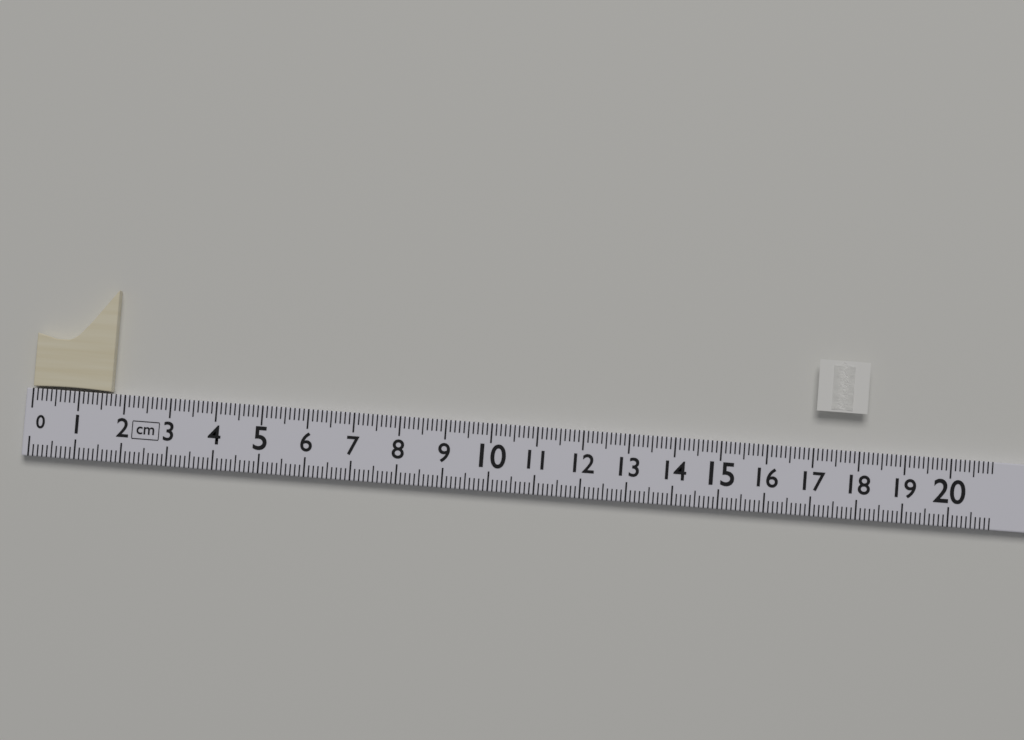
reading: 1.7 cm
